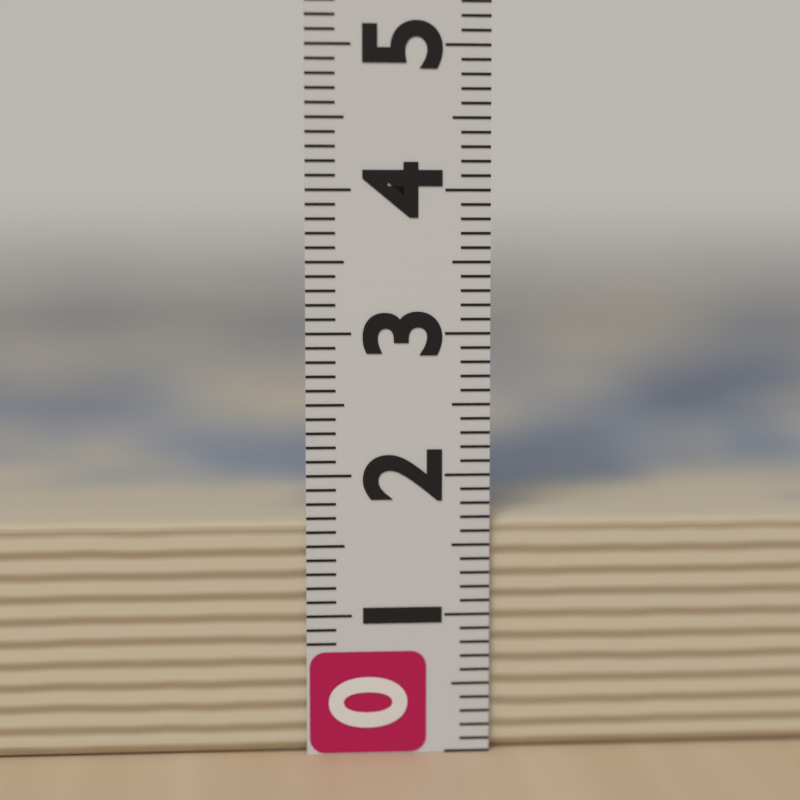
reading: 1.7 (no unit)
